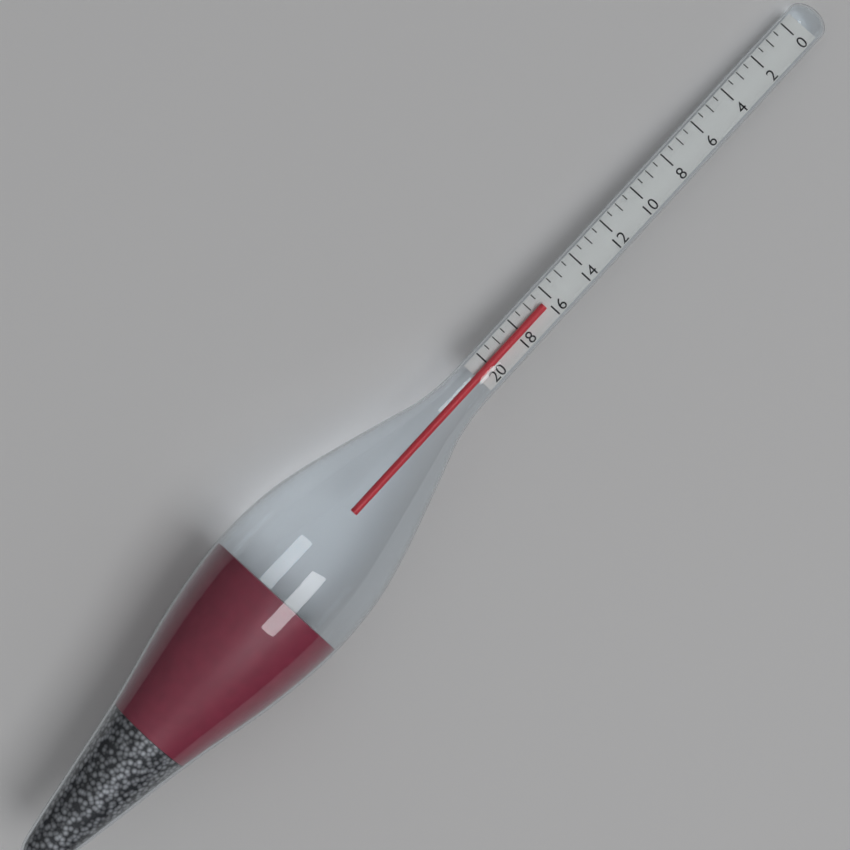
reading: 16.5 (no unit)
